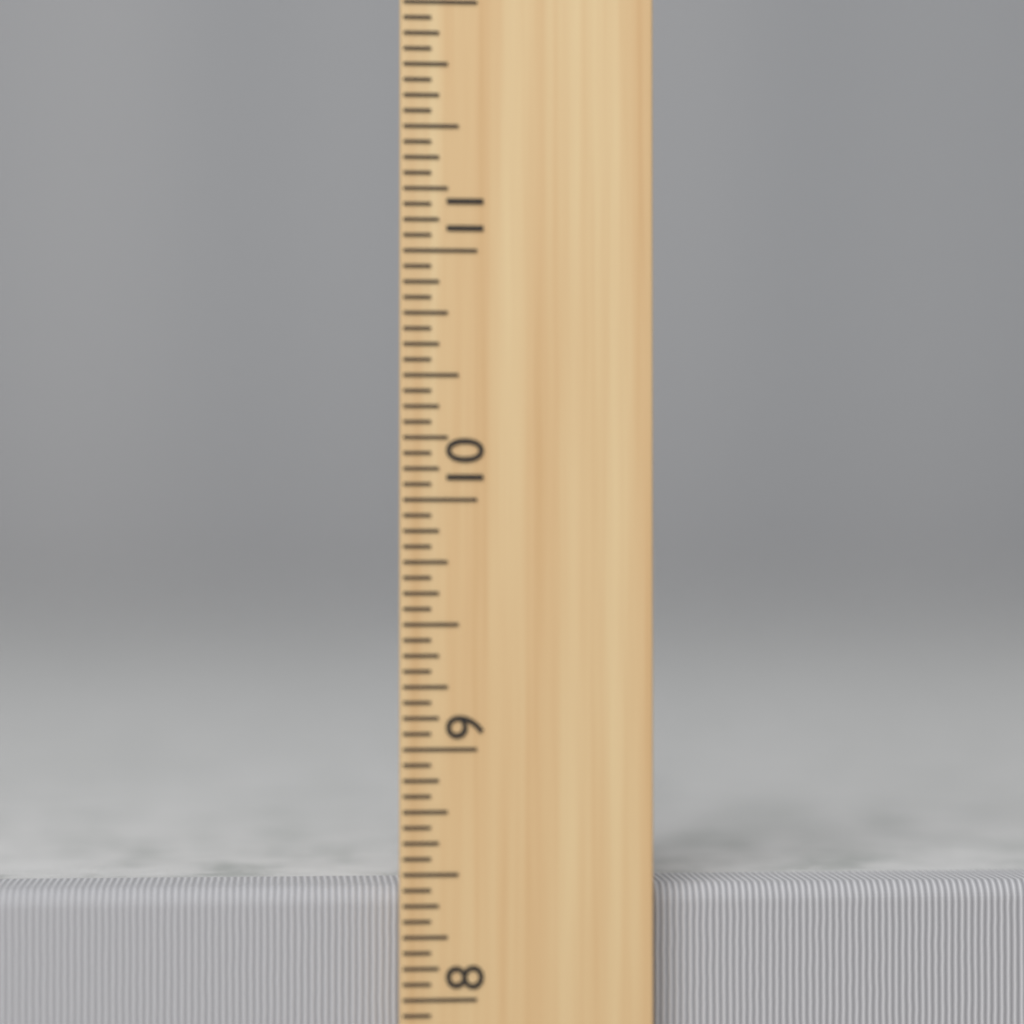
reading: 8.4375 inch
